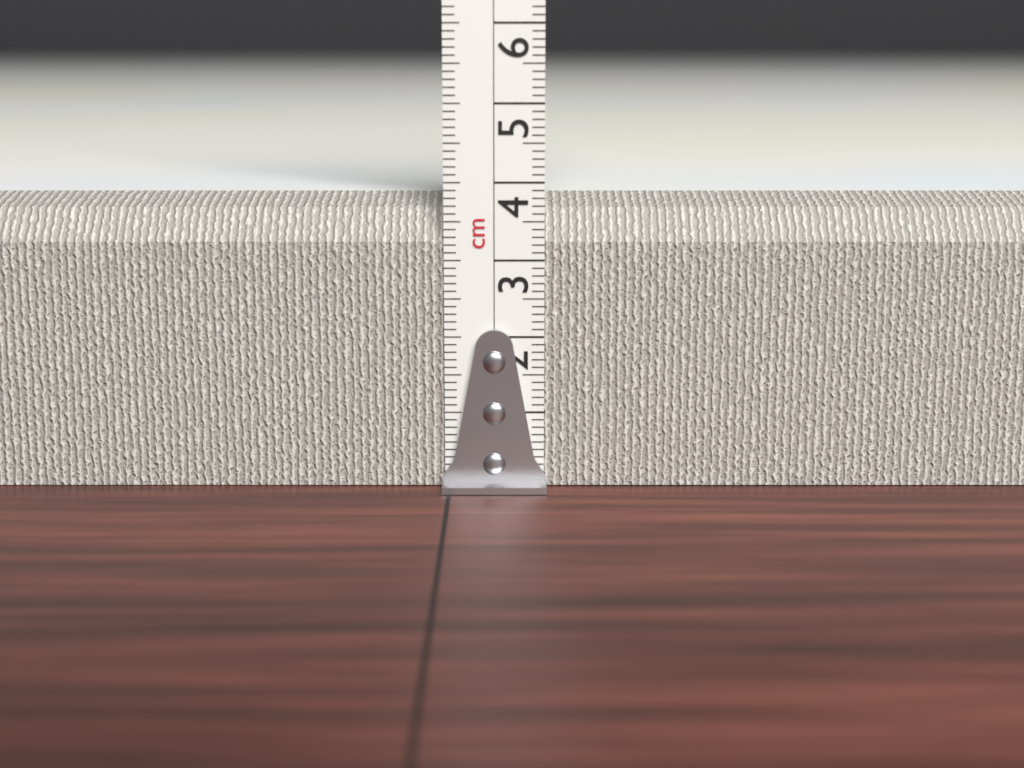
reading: 3.8 cm
